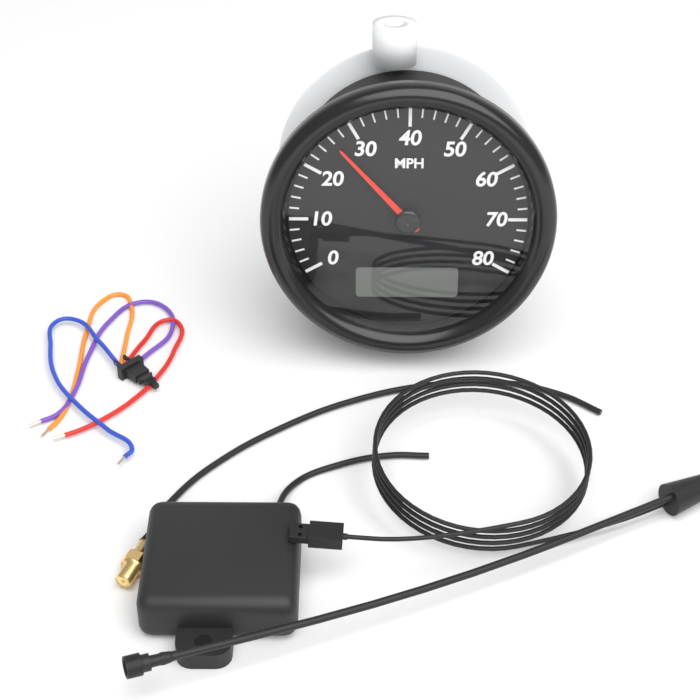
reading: 26 MPH
